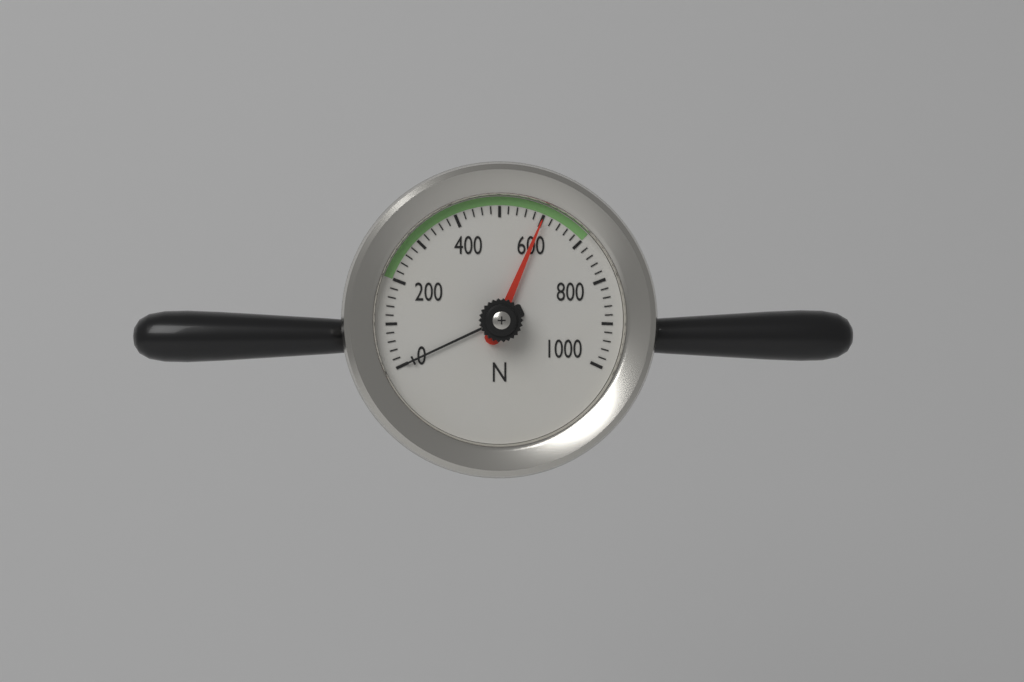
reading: 600 N
